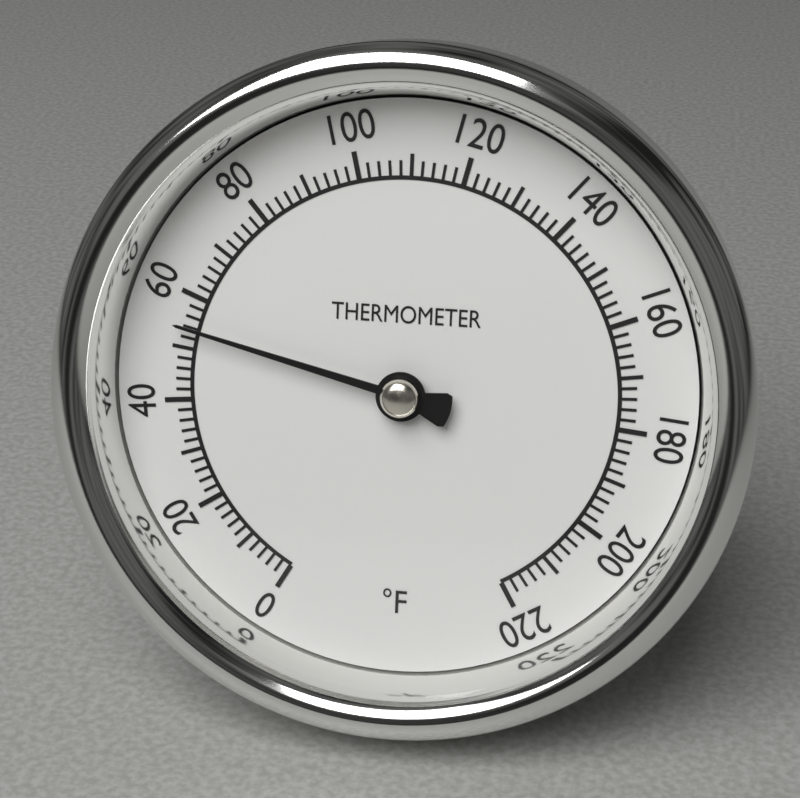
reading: 54 °F
